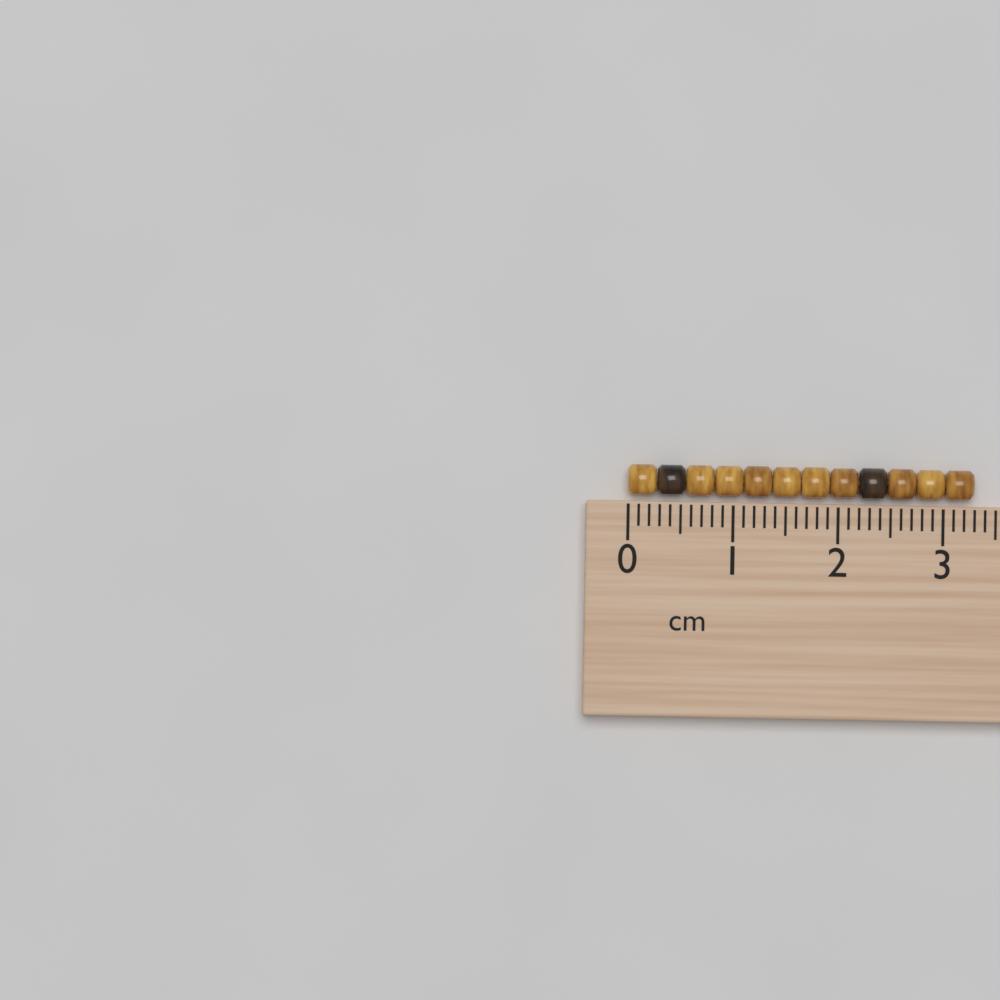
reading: 3.3 cm
